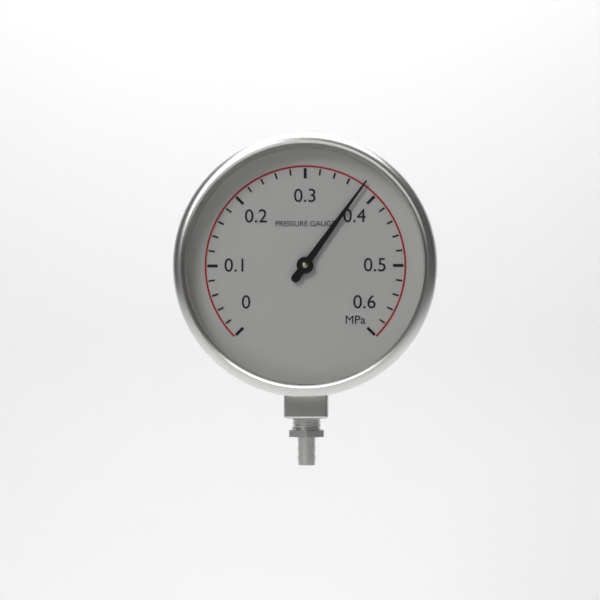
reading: 0.38 MPa
